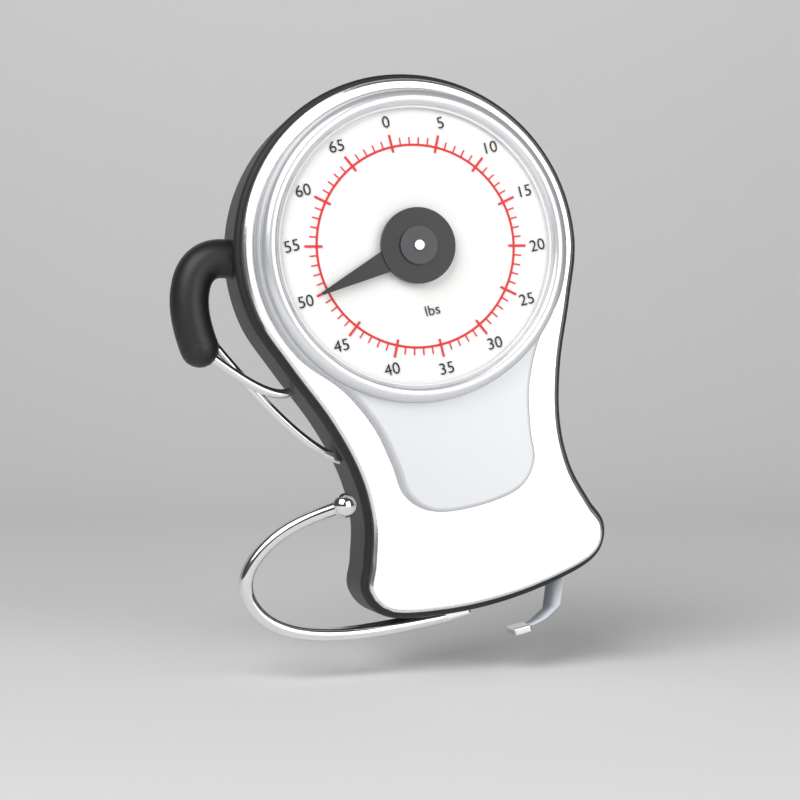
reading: 50 lbs
